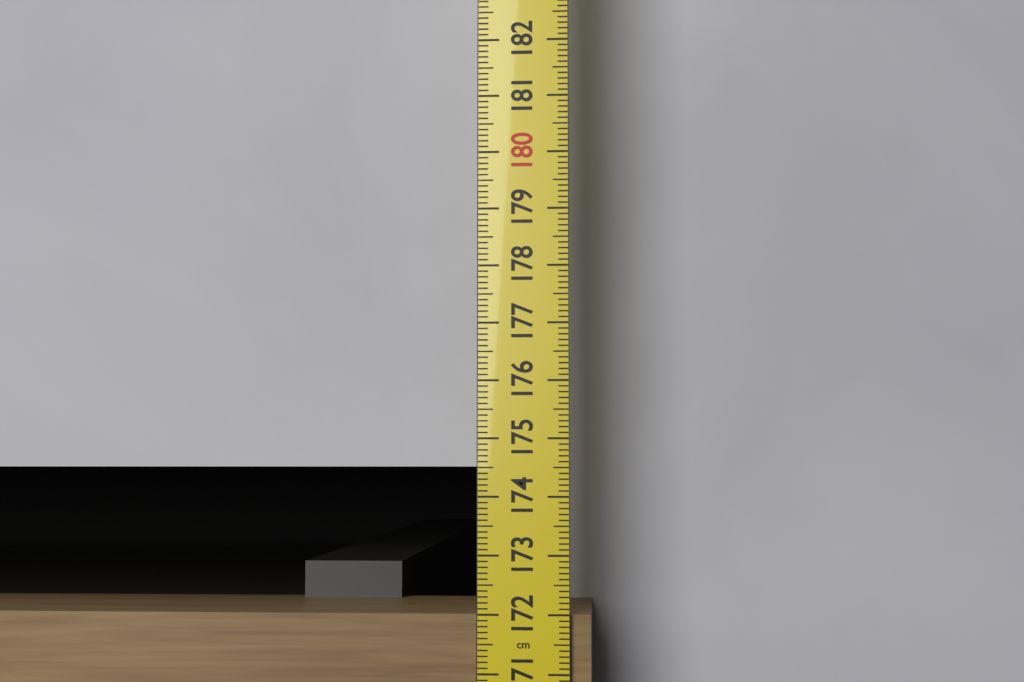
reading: 172.0 cm
